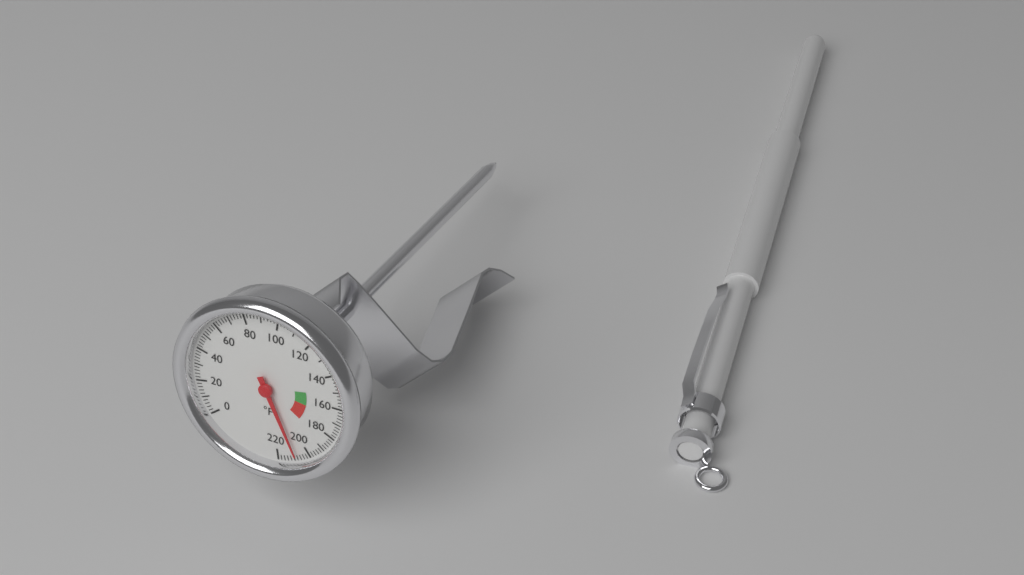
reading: 208 °F
